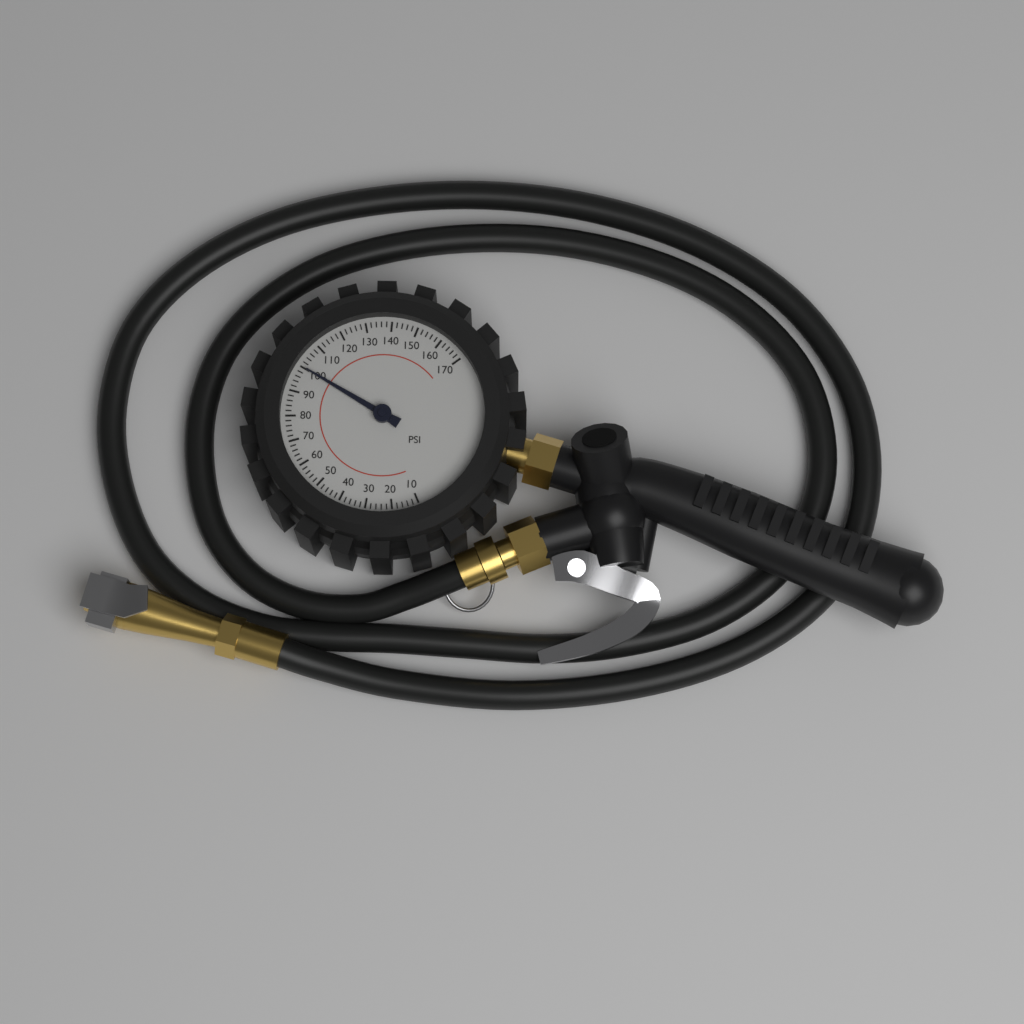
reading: 100 psi
